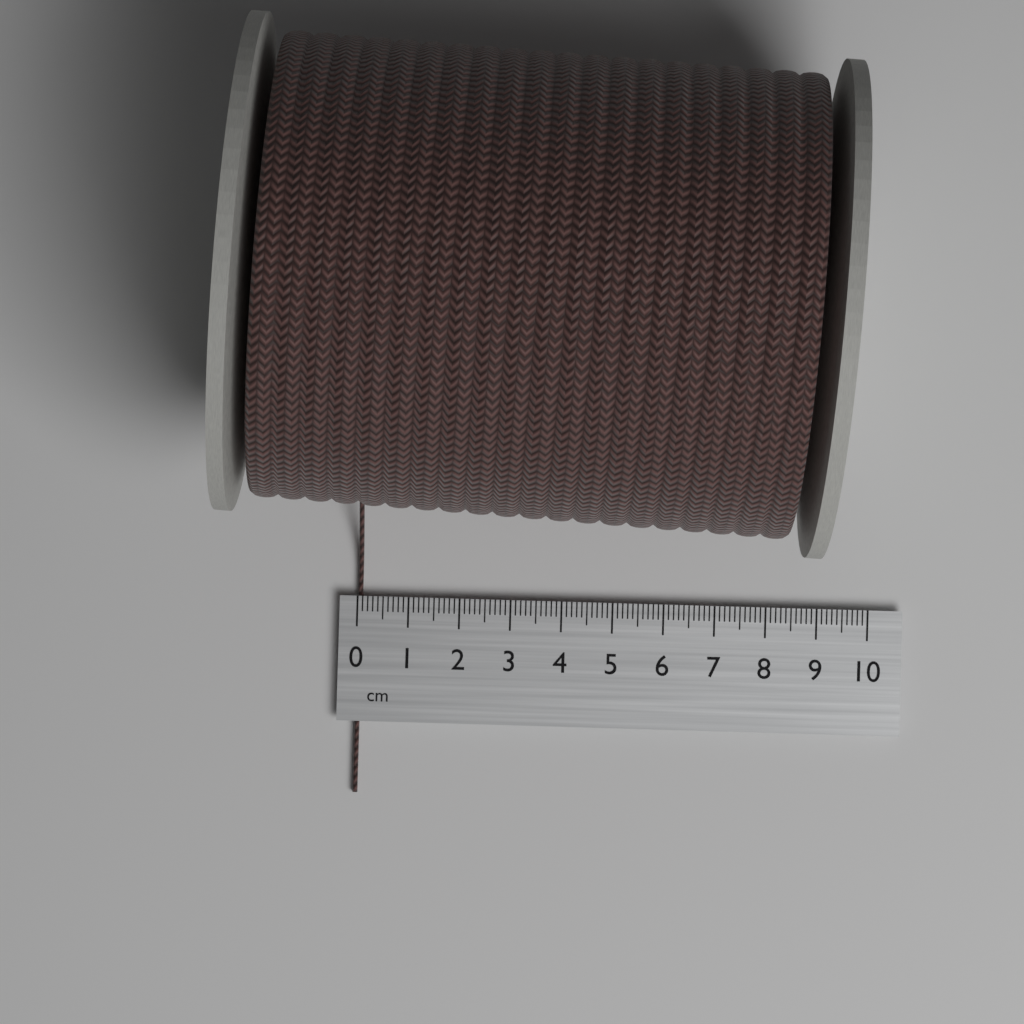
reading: 0.1 cm
